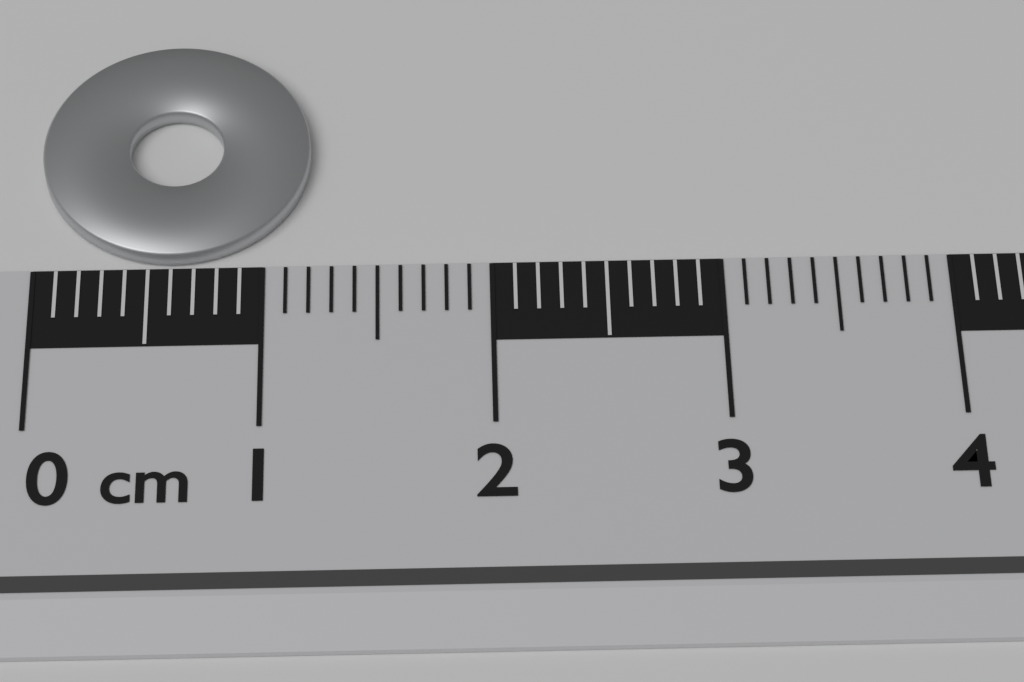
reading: 1.2 cm
